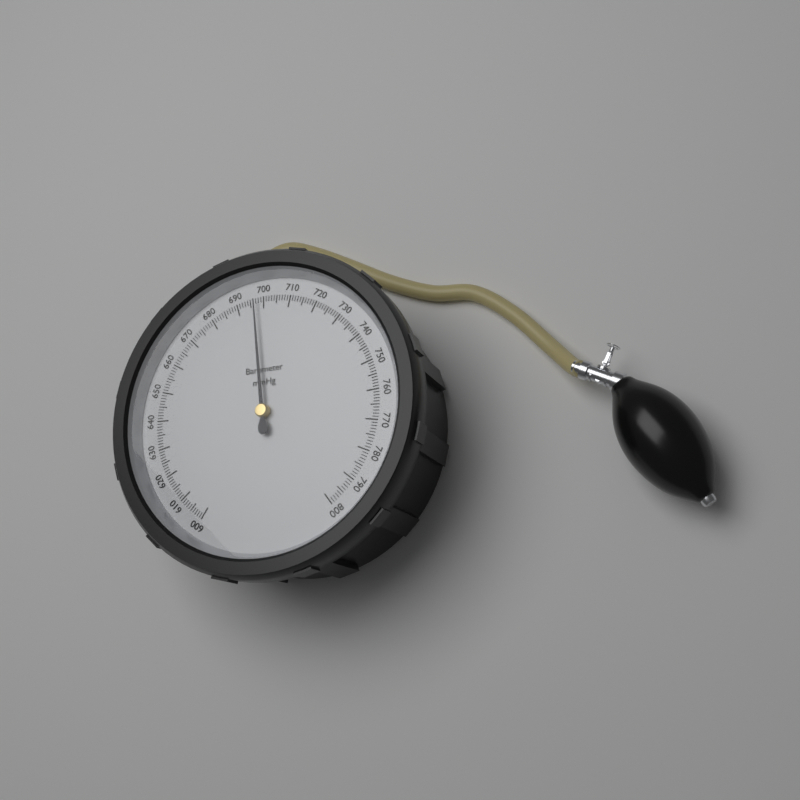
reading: 697 mmHg
